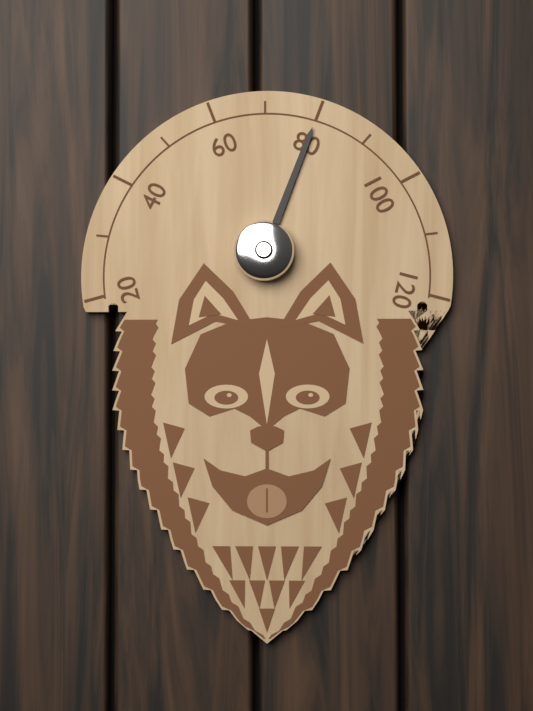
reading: 80 (no unit)
